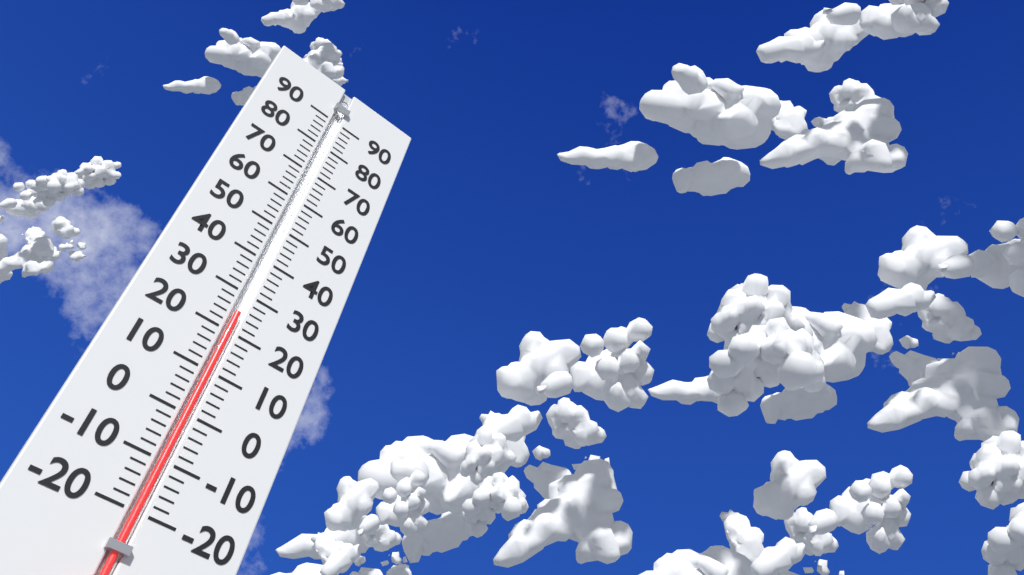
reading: 25 (no unit)
